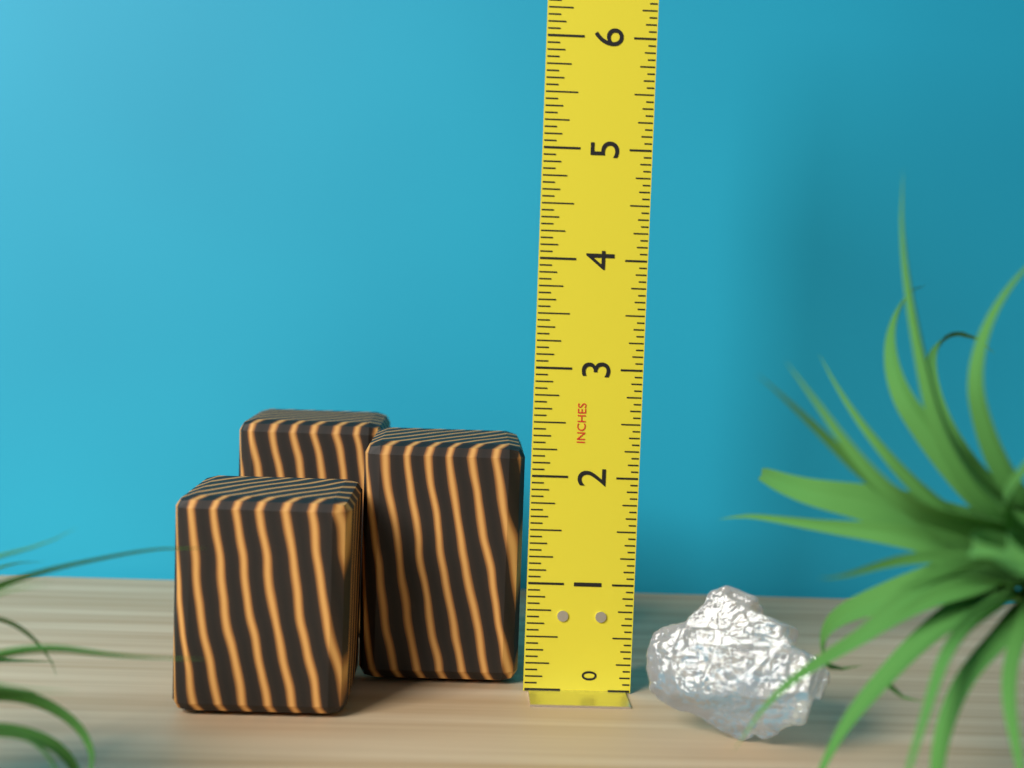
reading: 2.2500 in
